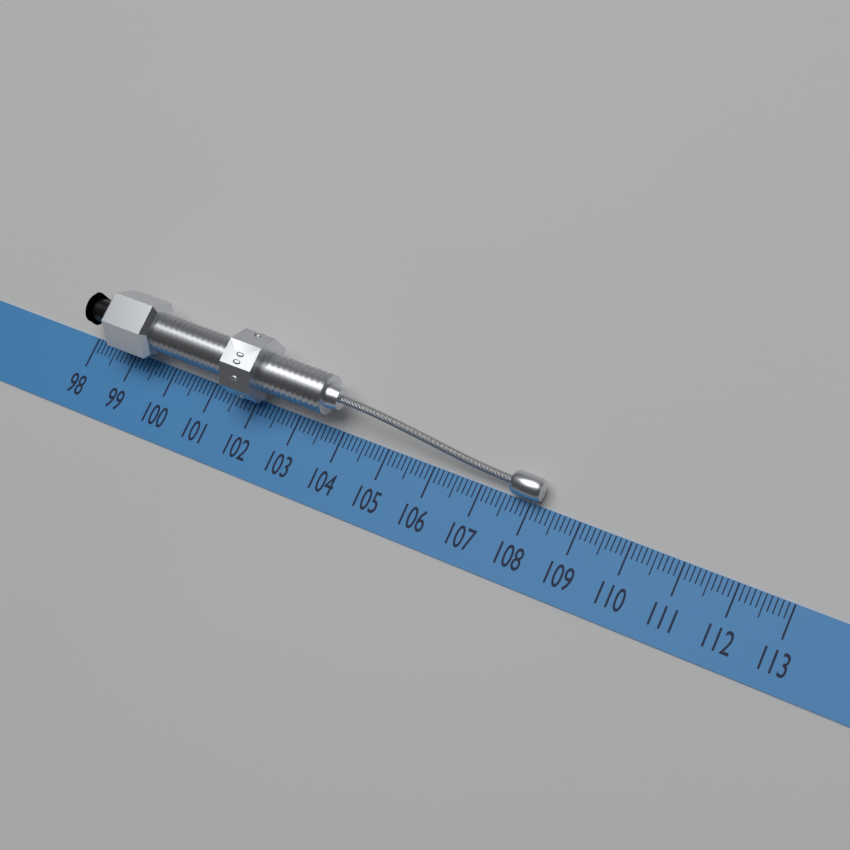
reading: 108.2 (no unit)
